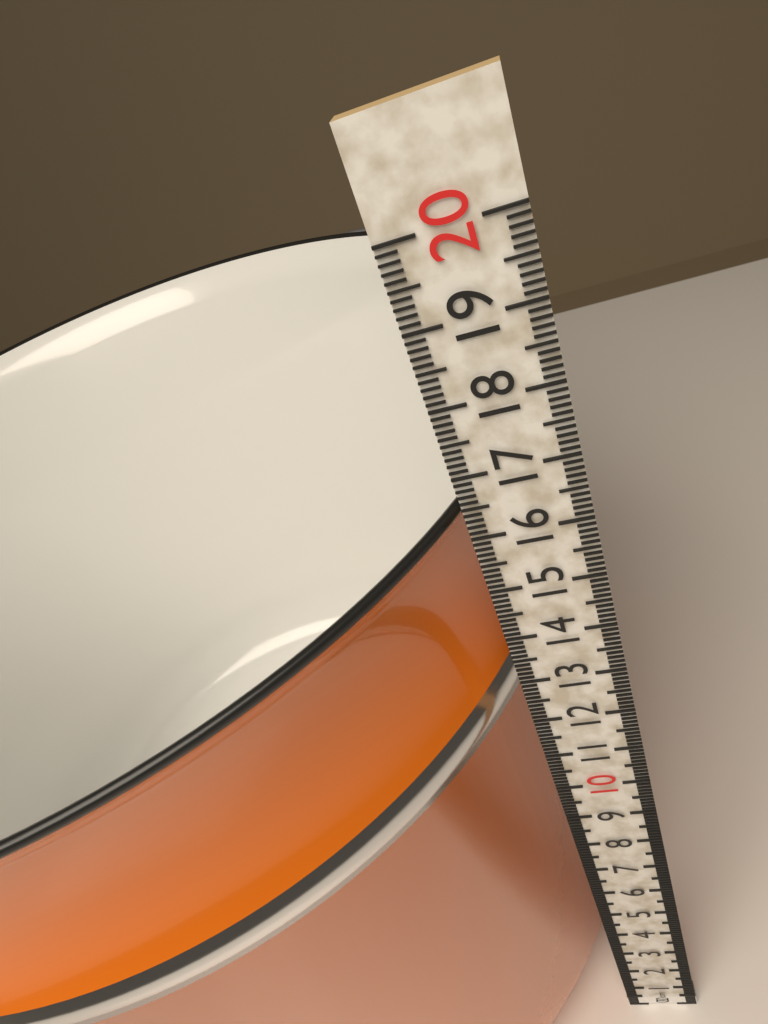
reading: 16.4 cm
